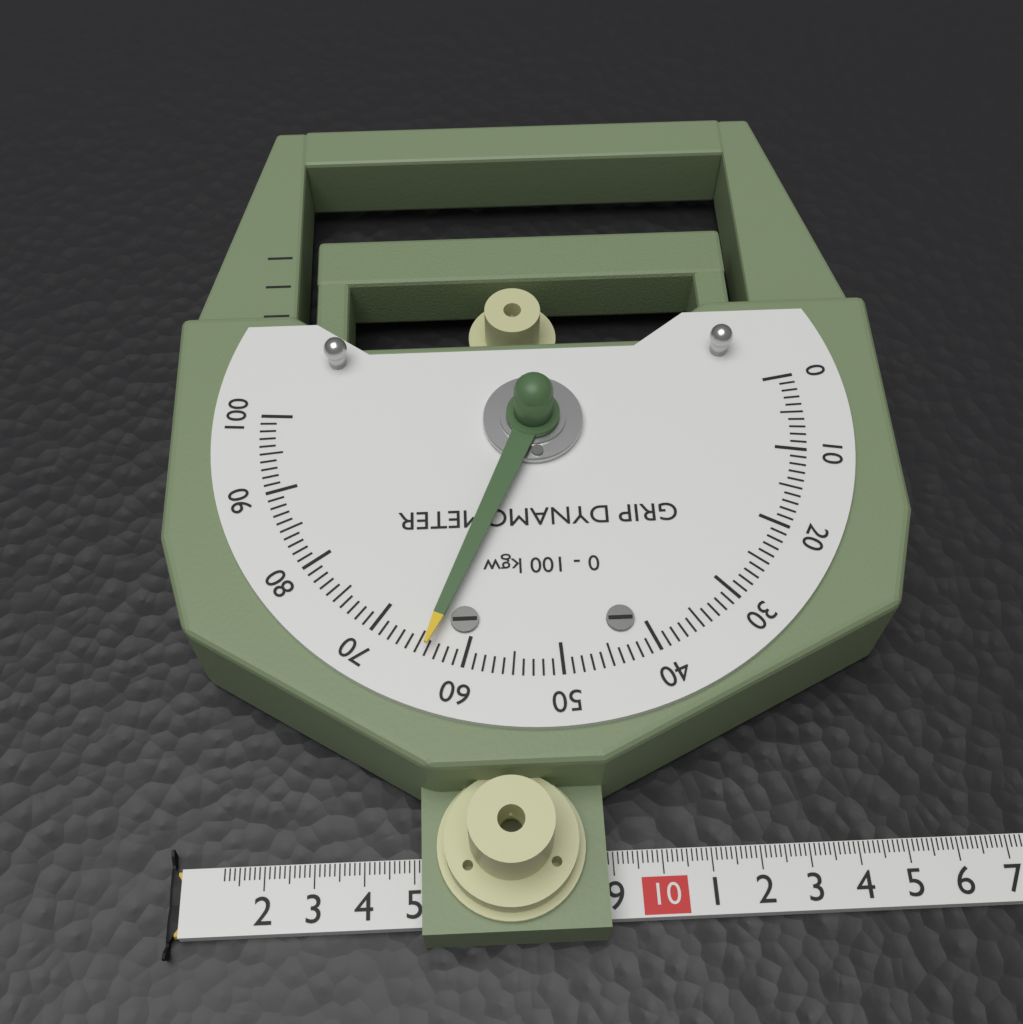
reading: 64 kgw
